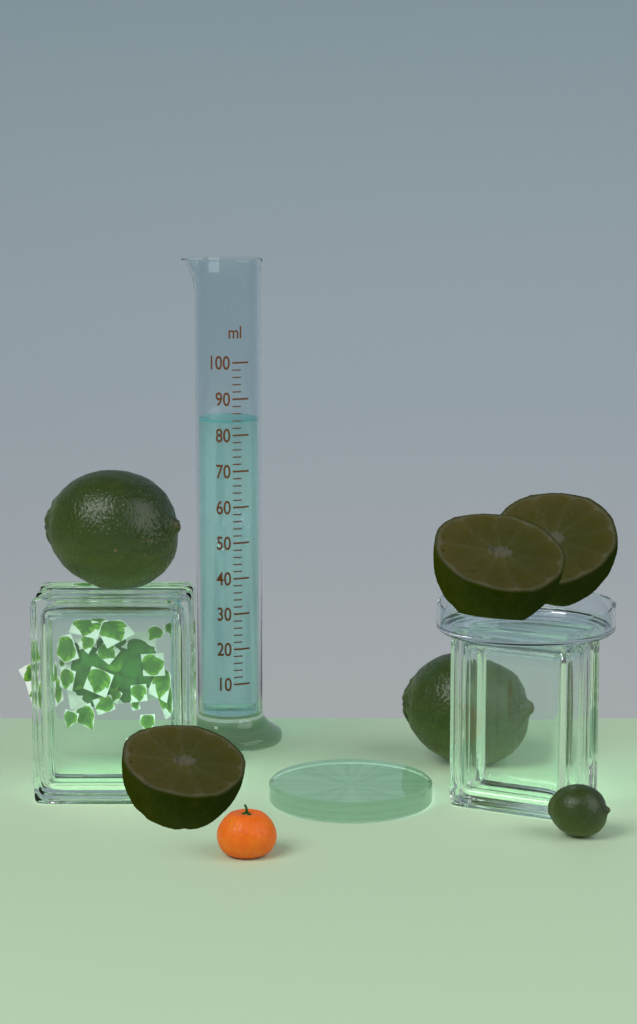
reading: 84 ml
